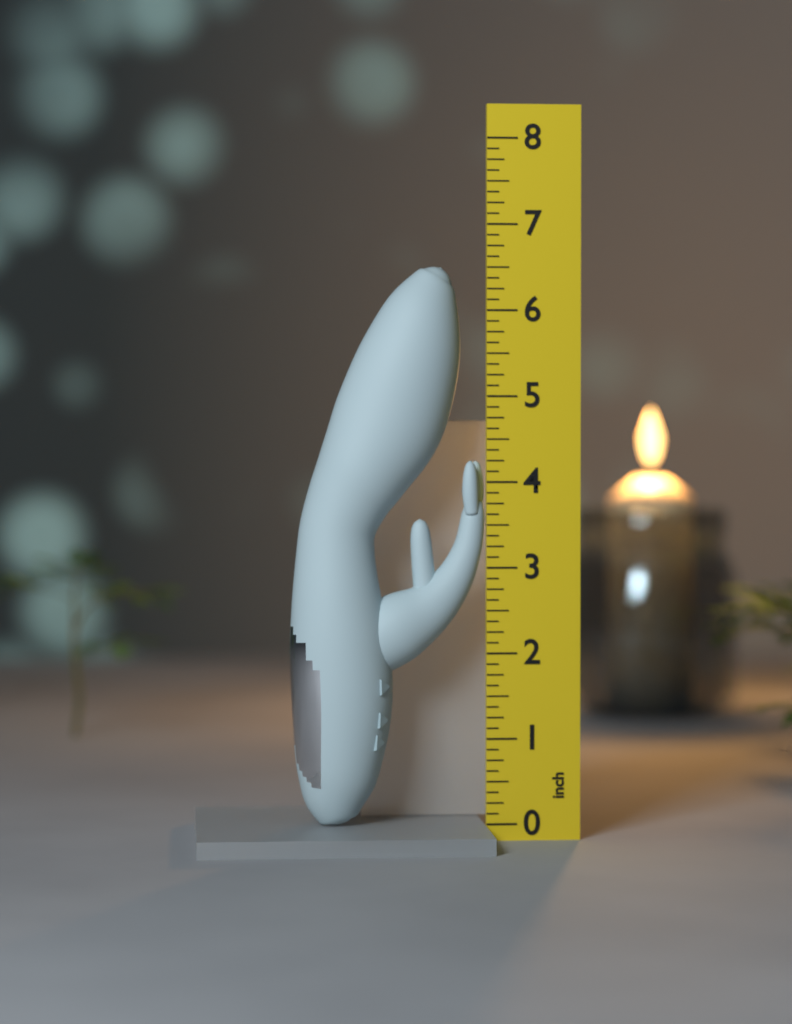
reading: 6.500 inch
